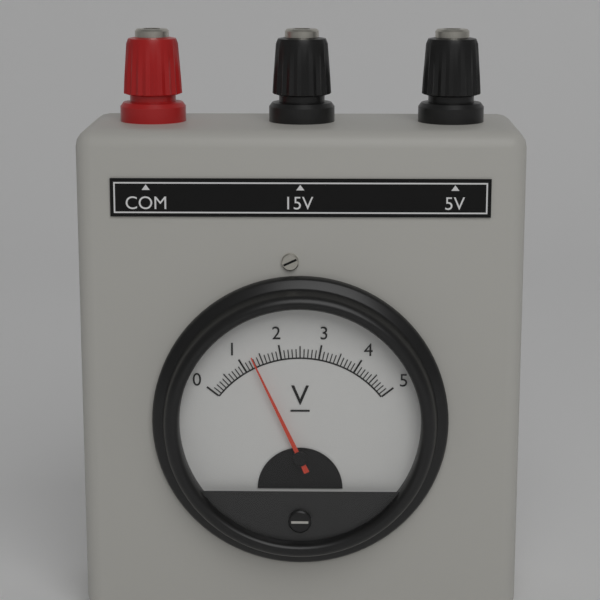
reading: 1.3 V
